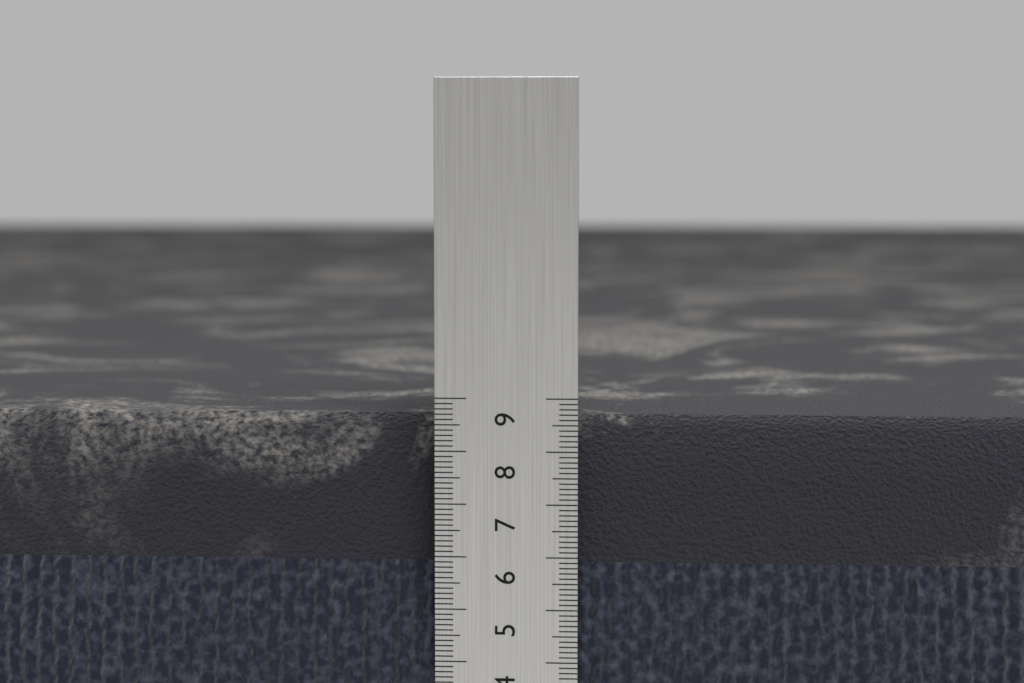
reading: 8.6 cm
